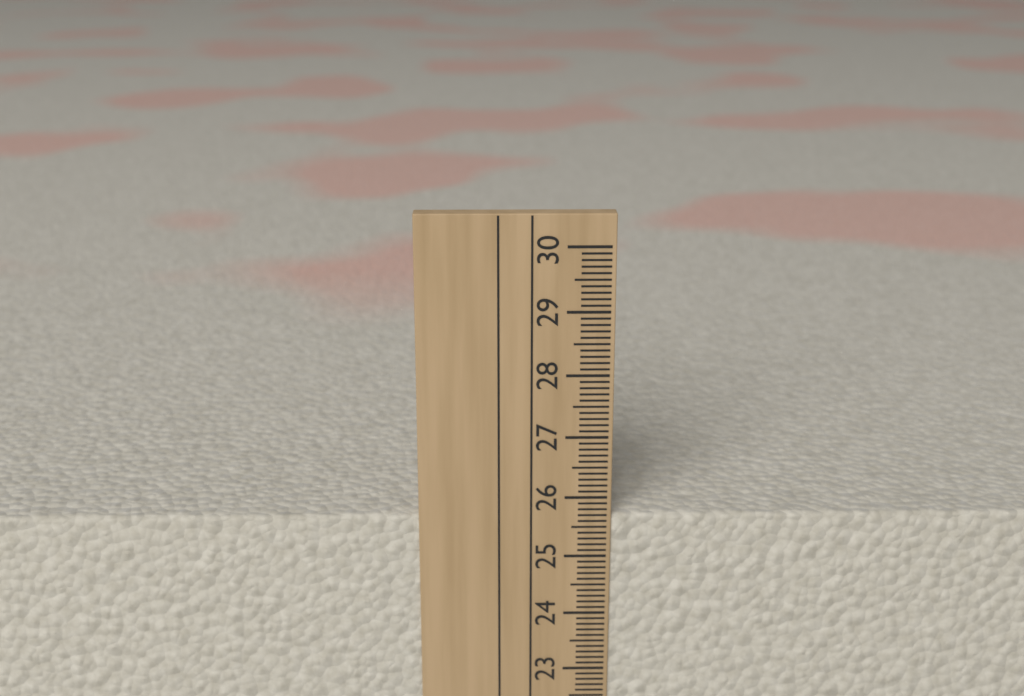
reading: 25.7 cm
